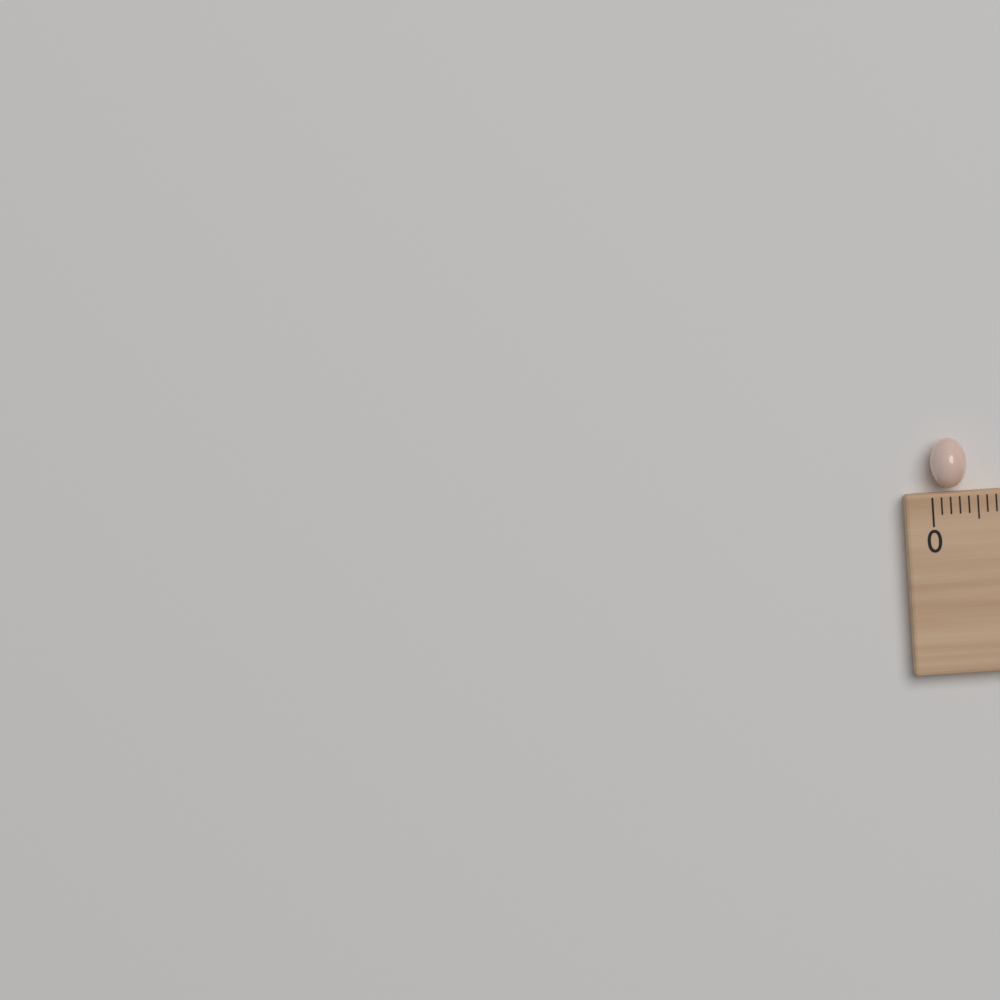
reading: 0.4 cm
